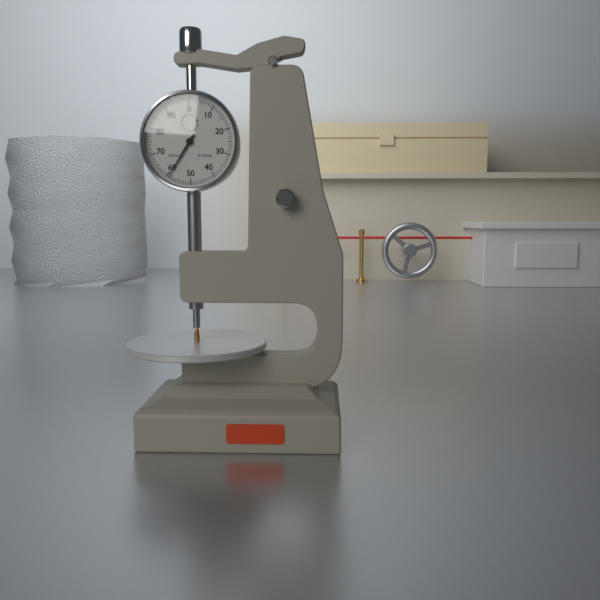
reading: 0.59 mm
